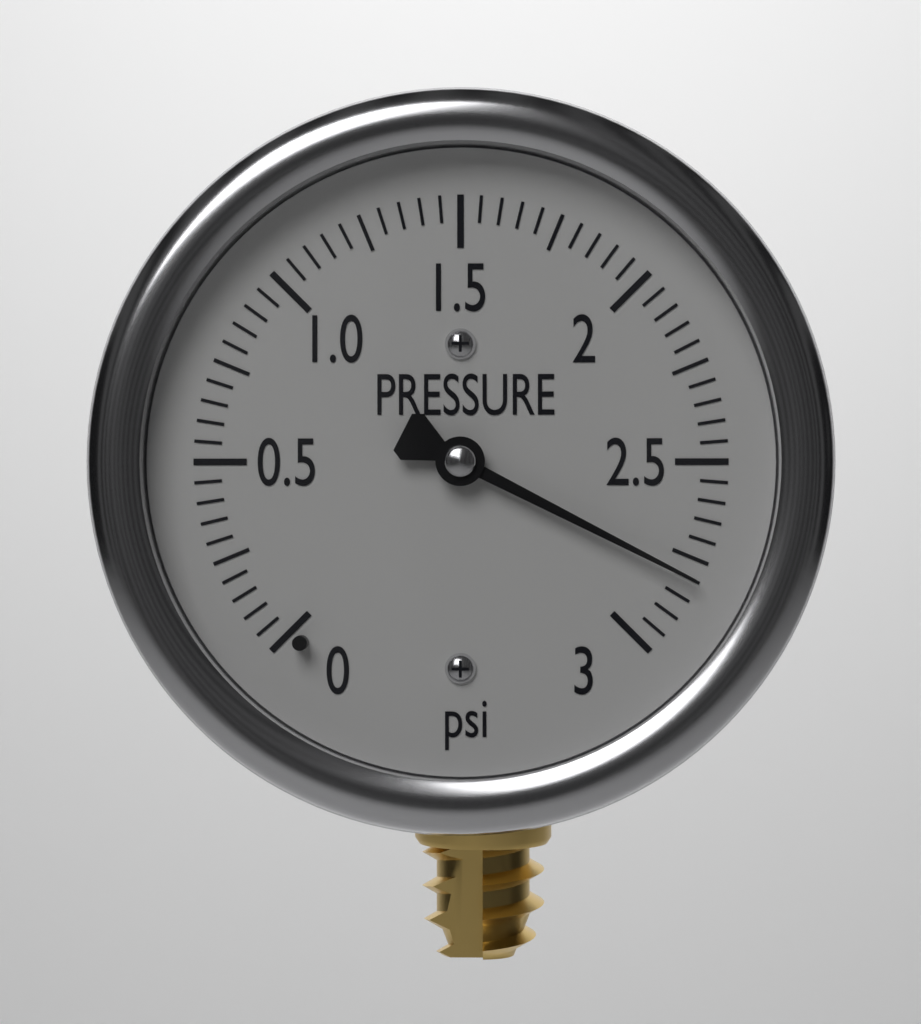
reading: 2.80 psi
